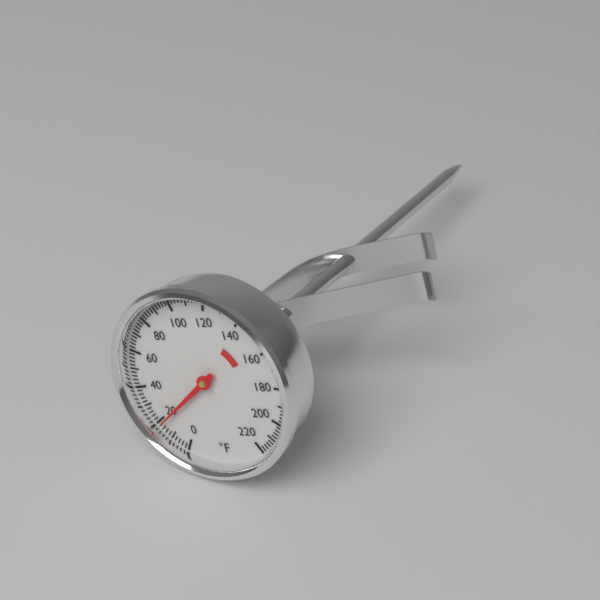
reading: 18 °F
